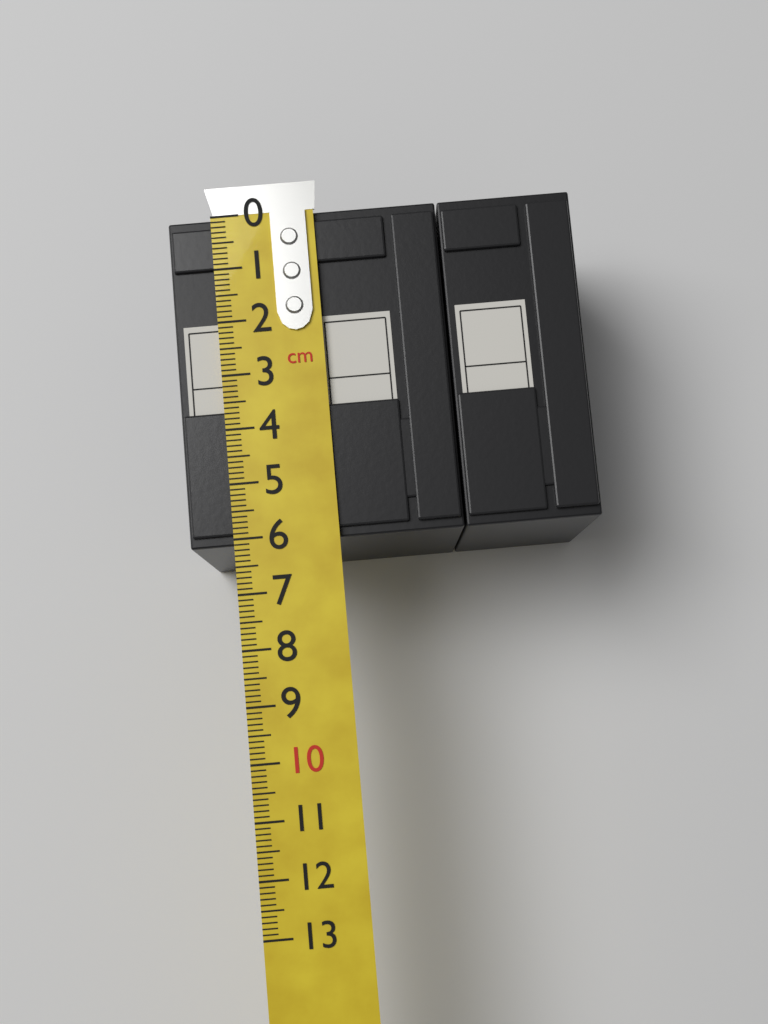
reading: 6.1 cm
